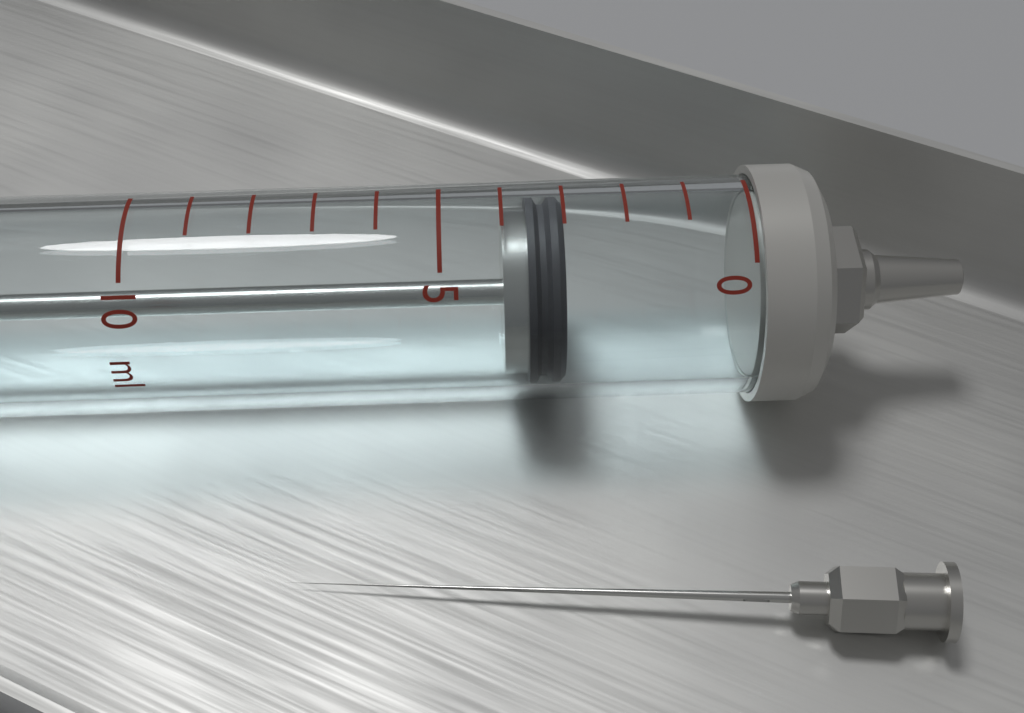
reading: 3 ml
